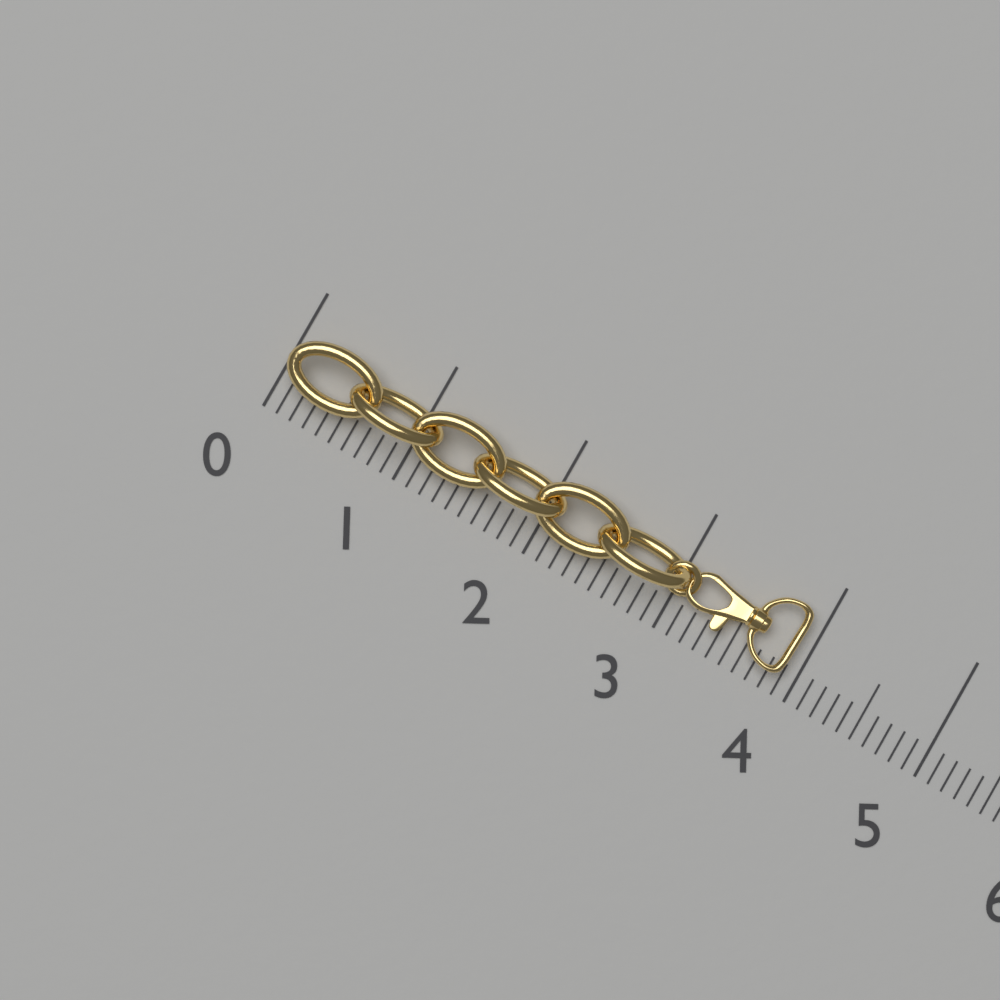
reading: 3.9 (no unit)
